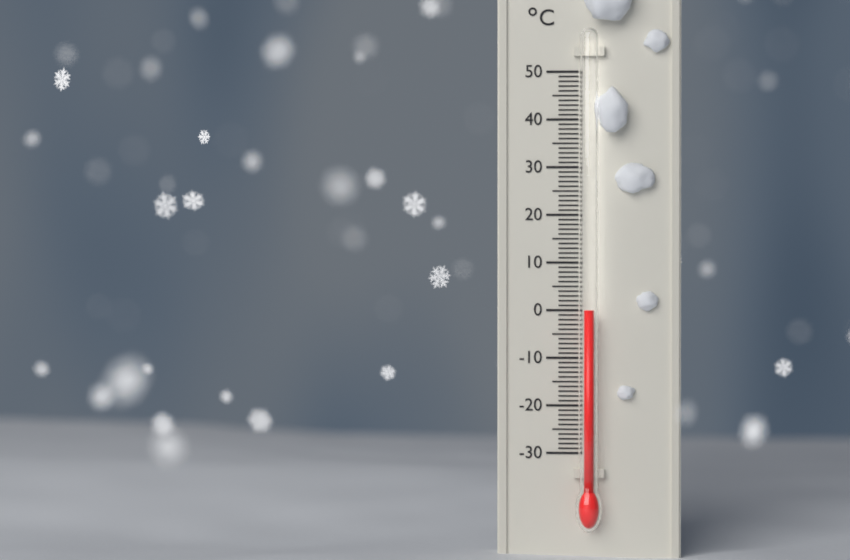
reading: 0 °C
